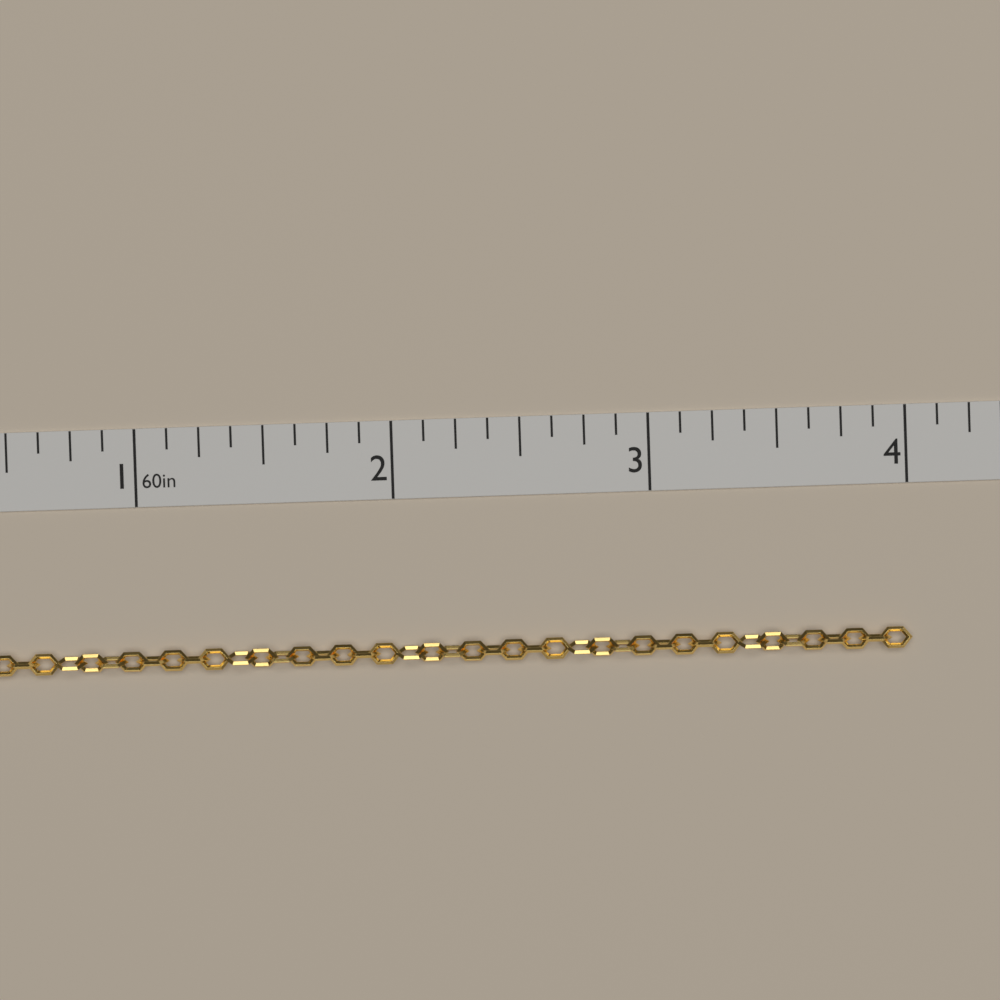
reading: 4.000 in
